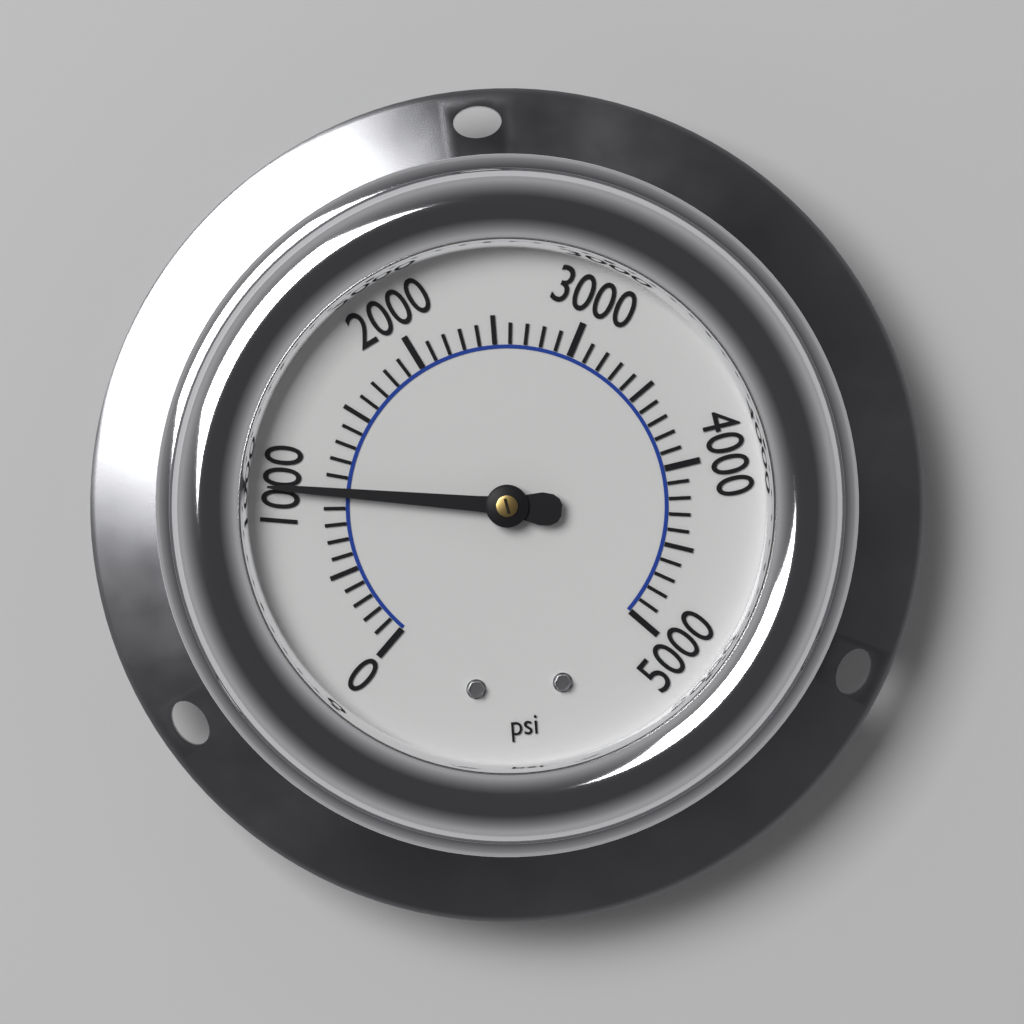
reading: 1000 psi
